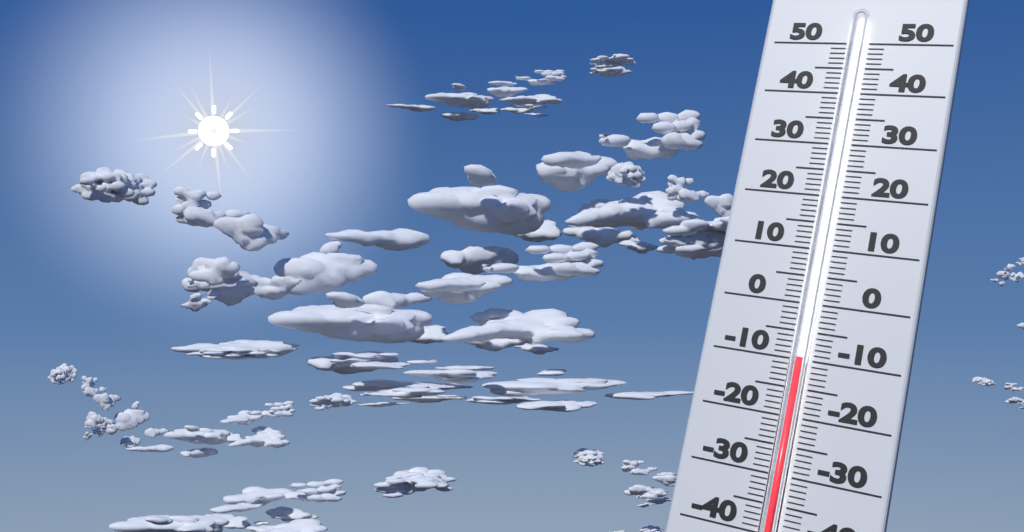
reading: -10 (no unit)
